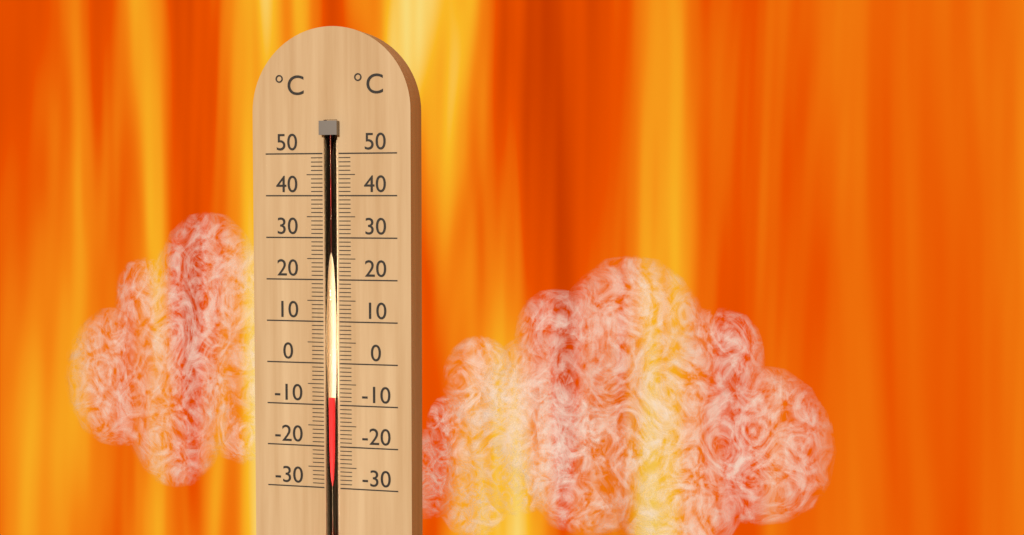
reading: -8 °C
